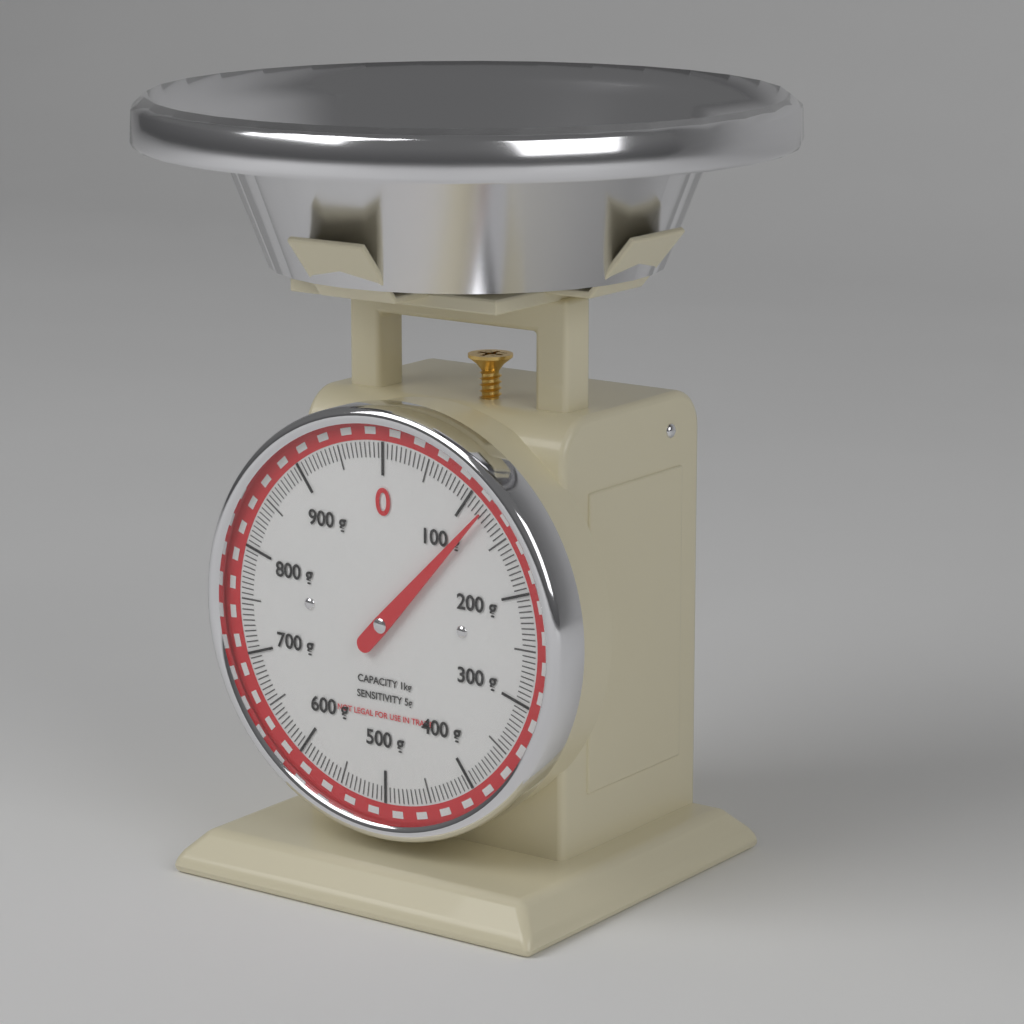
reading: 120 g
